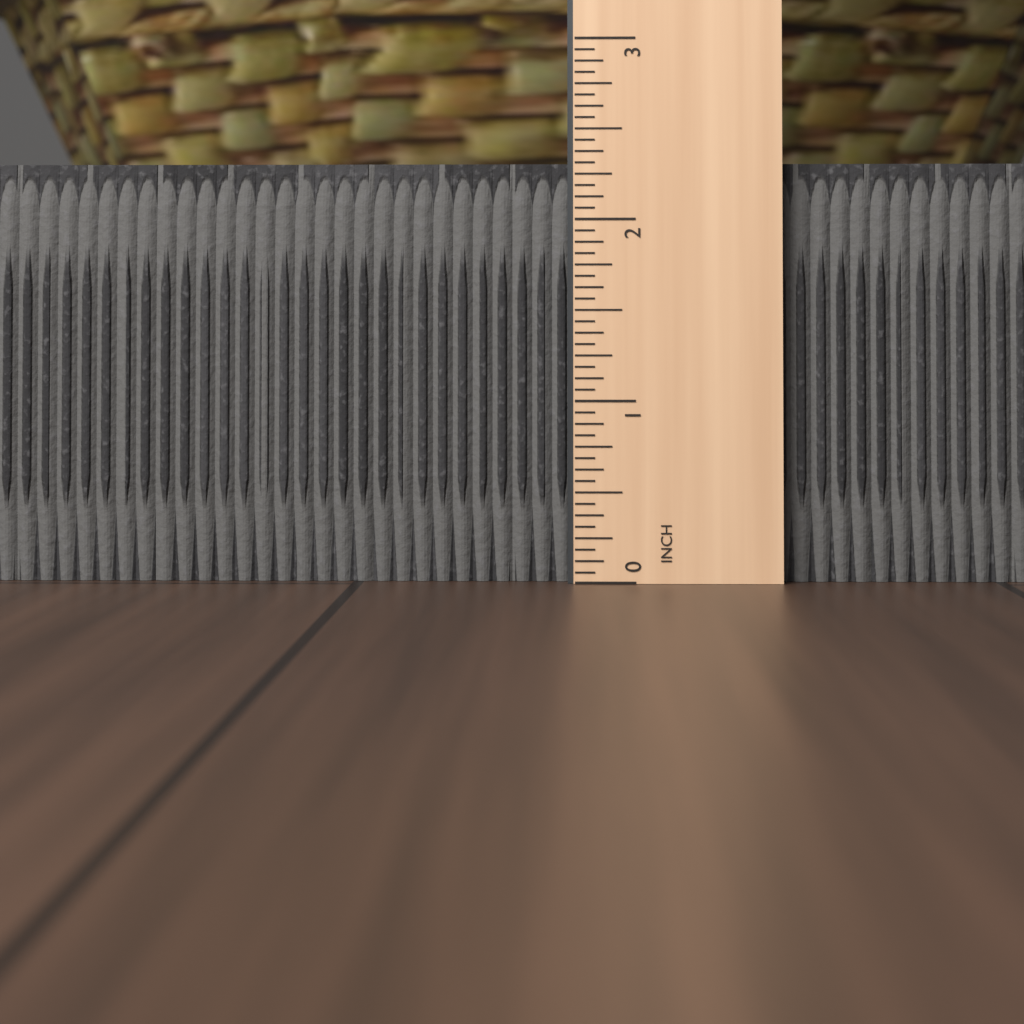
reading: 2.3125 in
